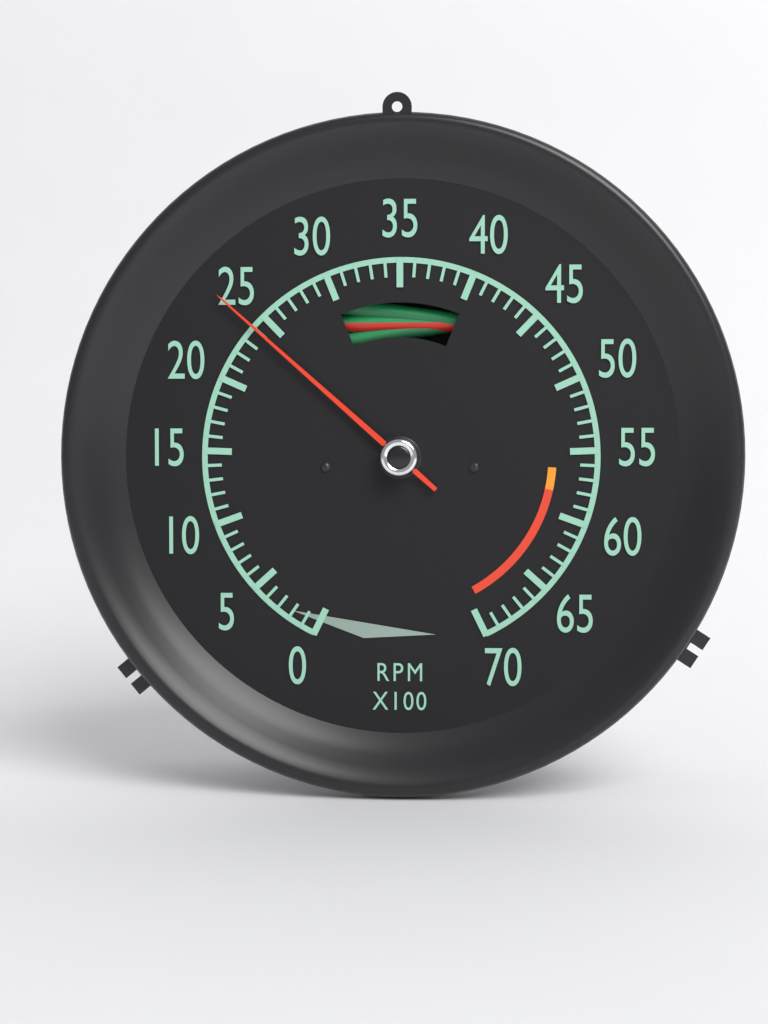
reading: 24 RPM x100
